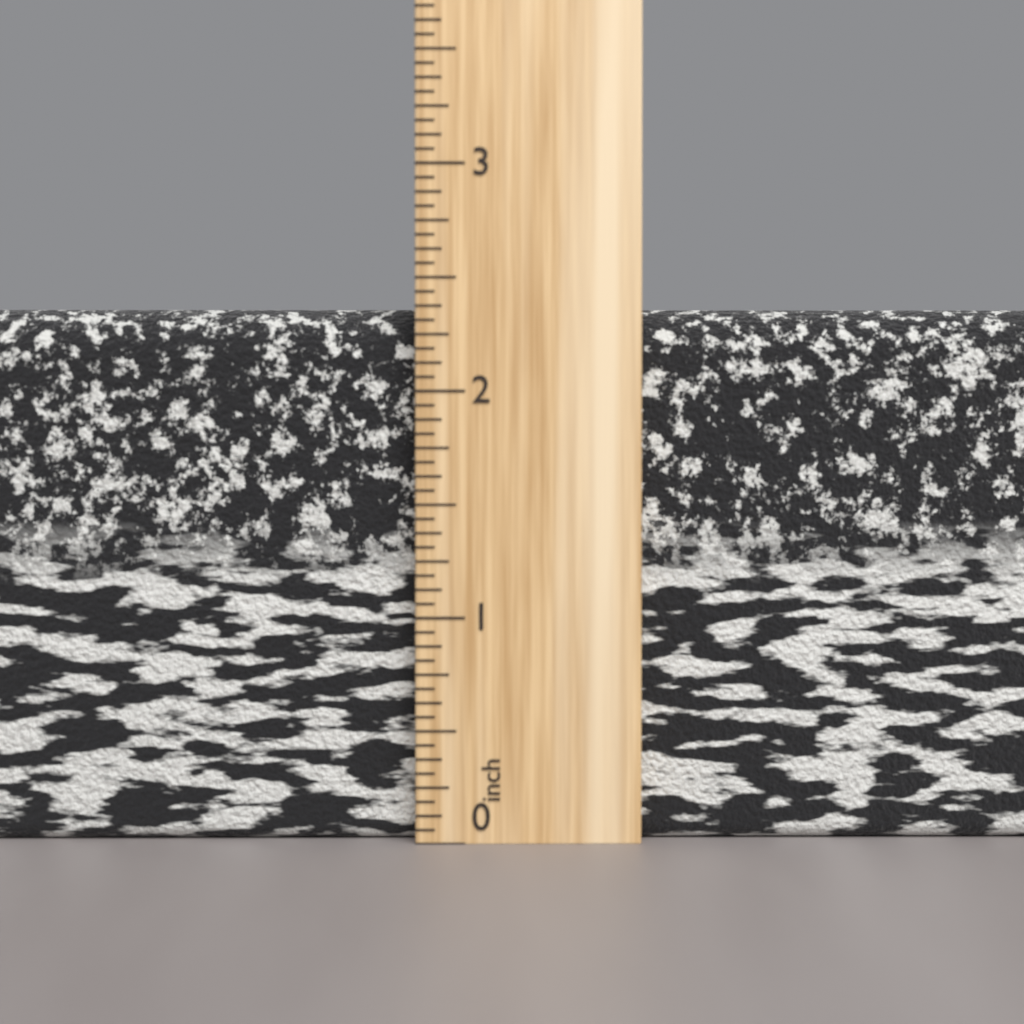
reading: 2.3750 inch
